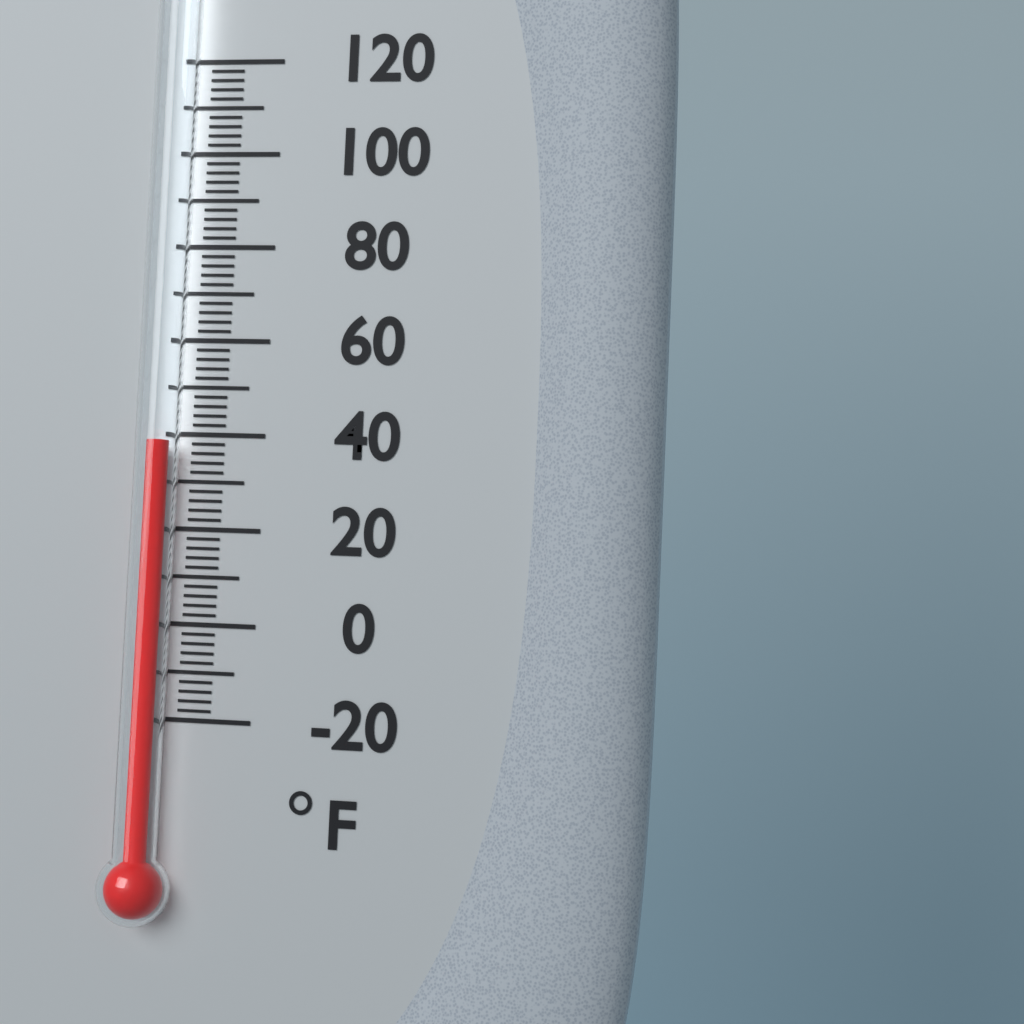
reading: 38 °F
